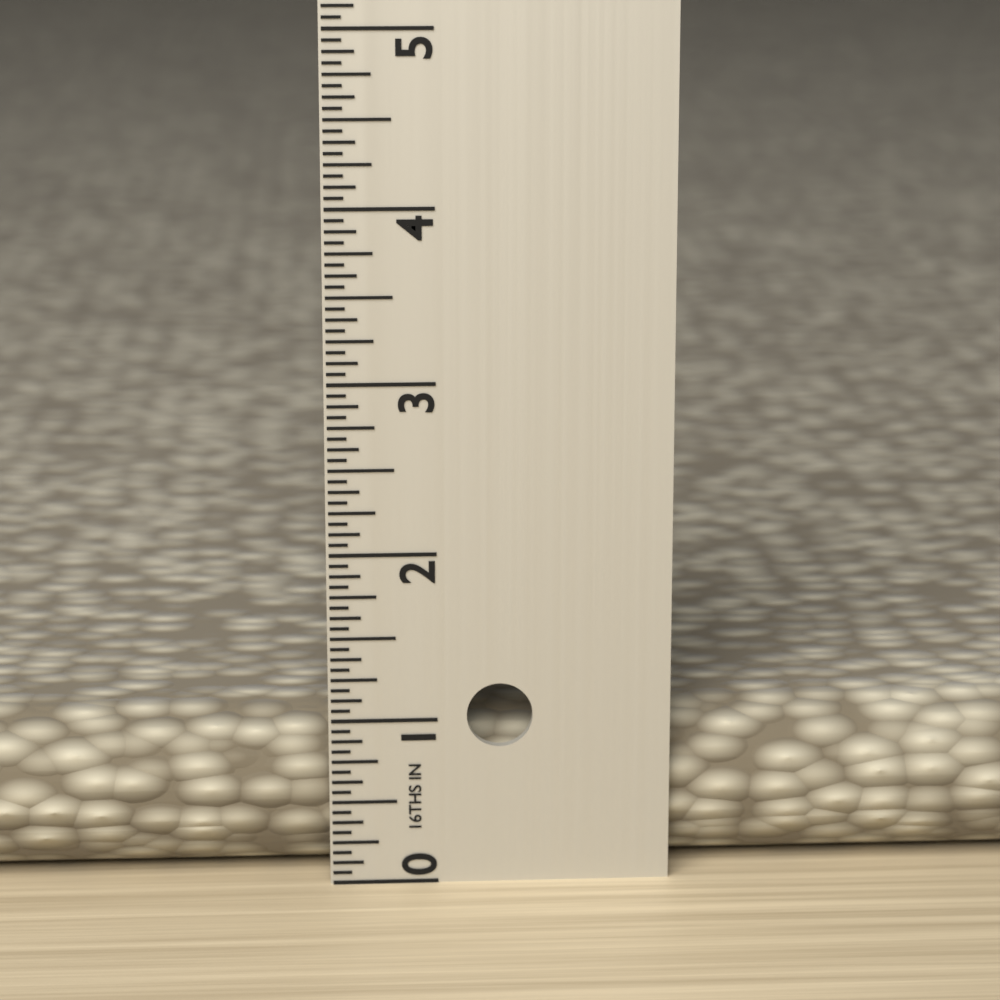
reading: 1.0000 in
